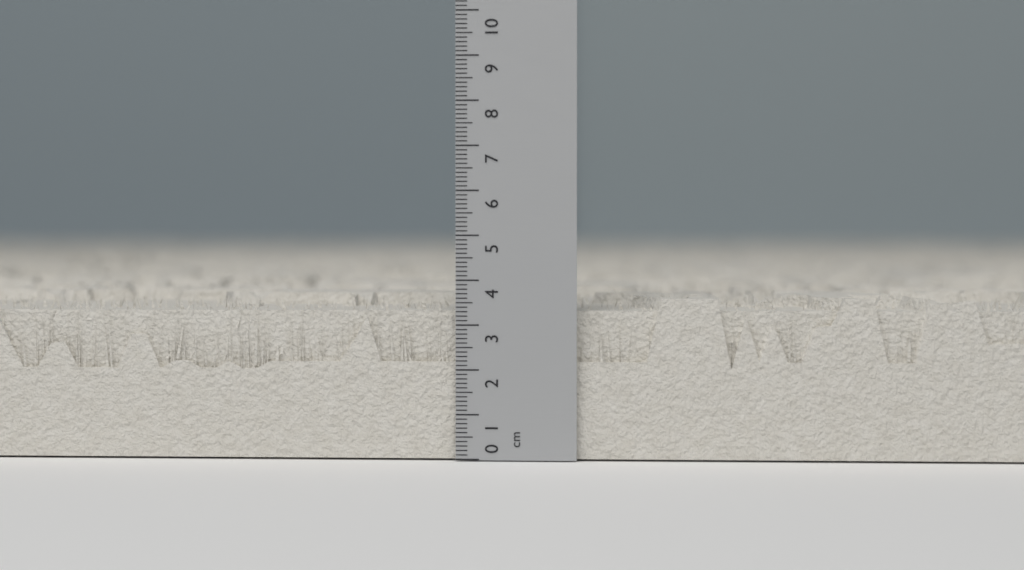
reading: 3.6 cm
